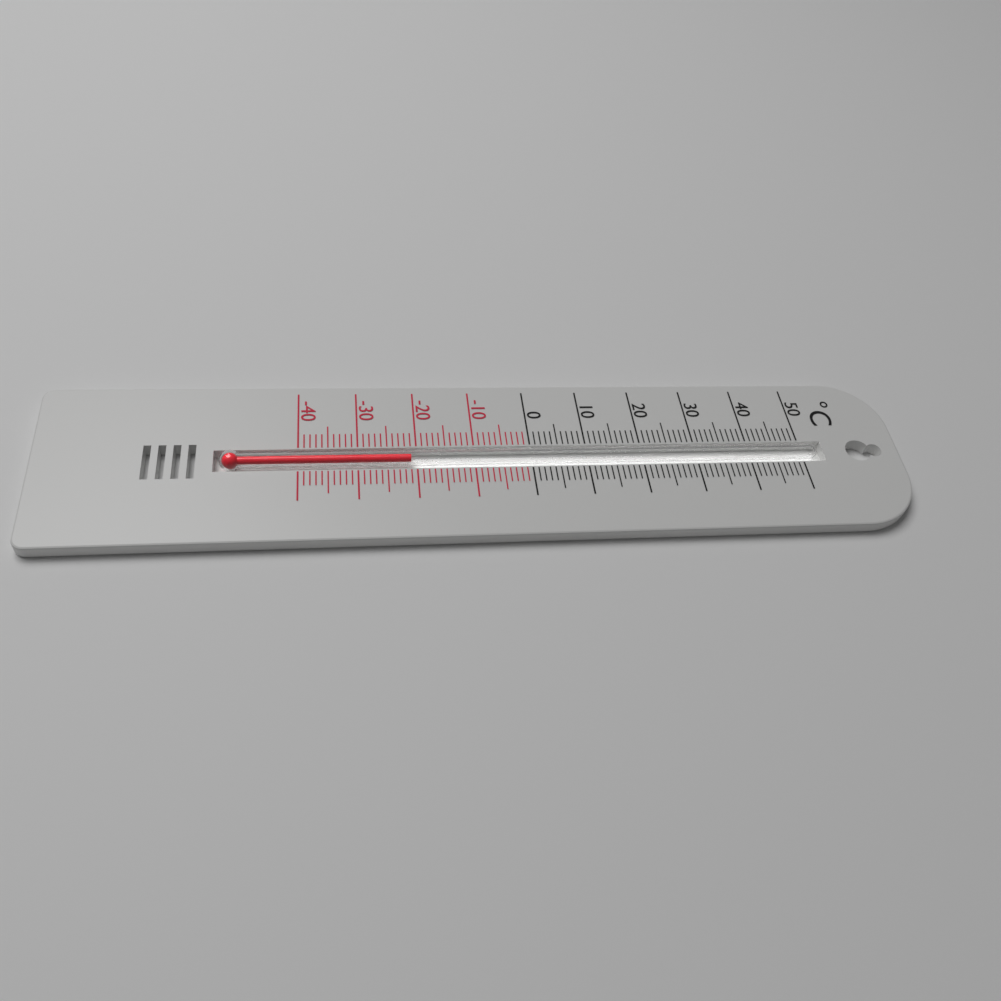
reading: -21 °C
